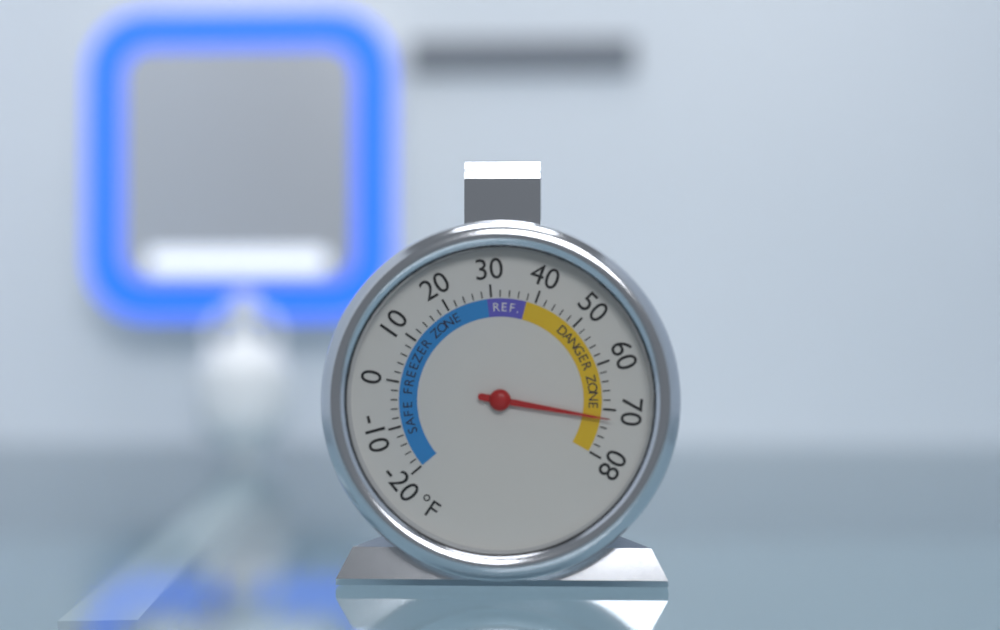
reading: 72 °F
